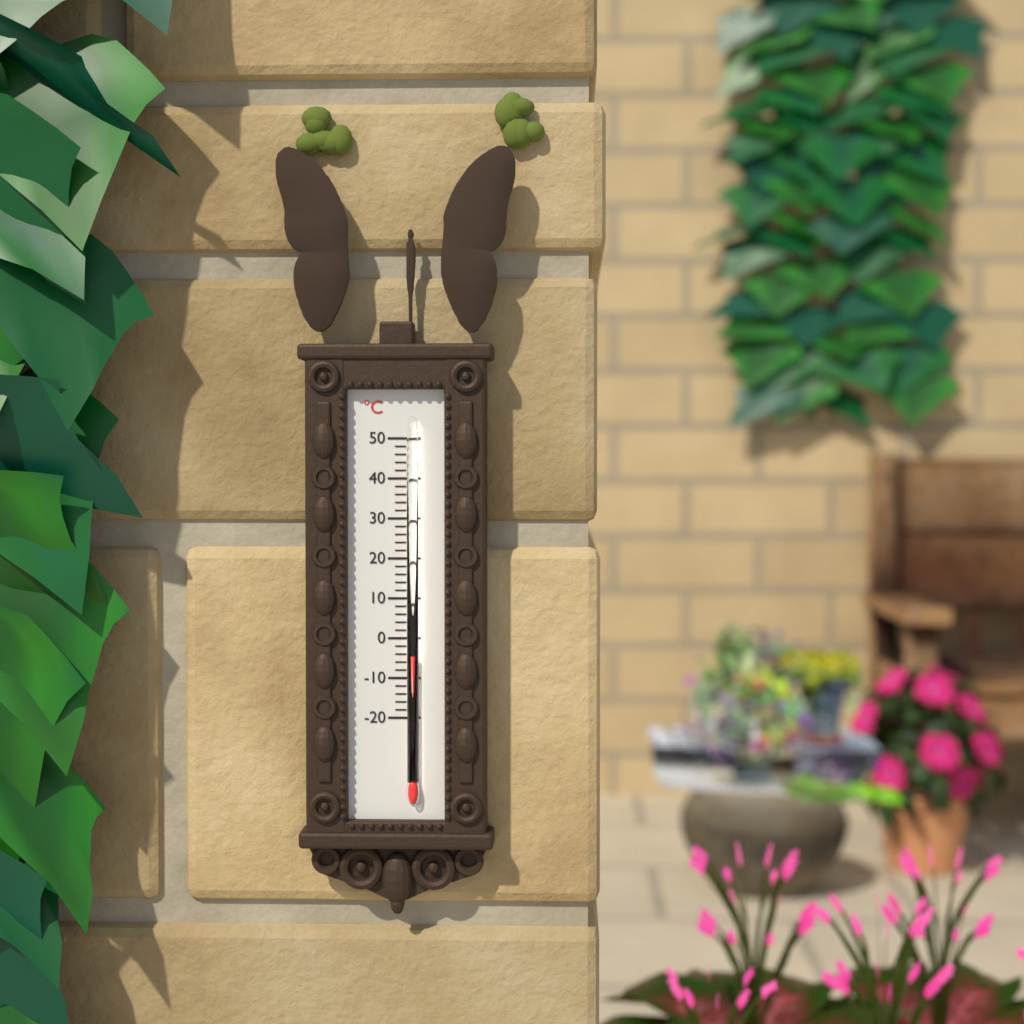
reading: -4 °C
